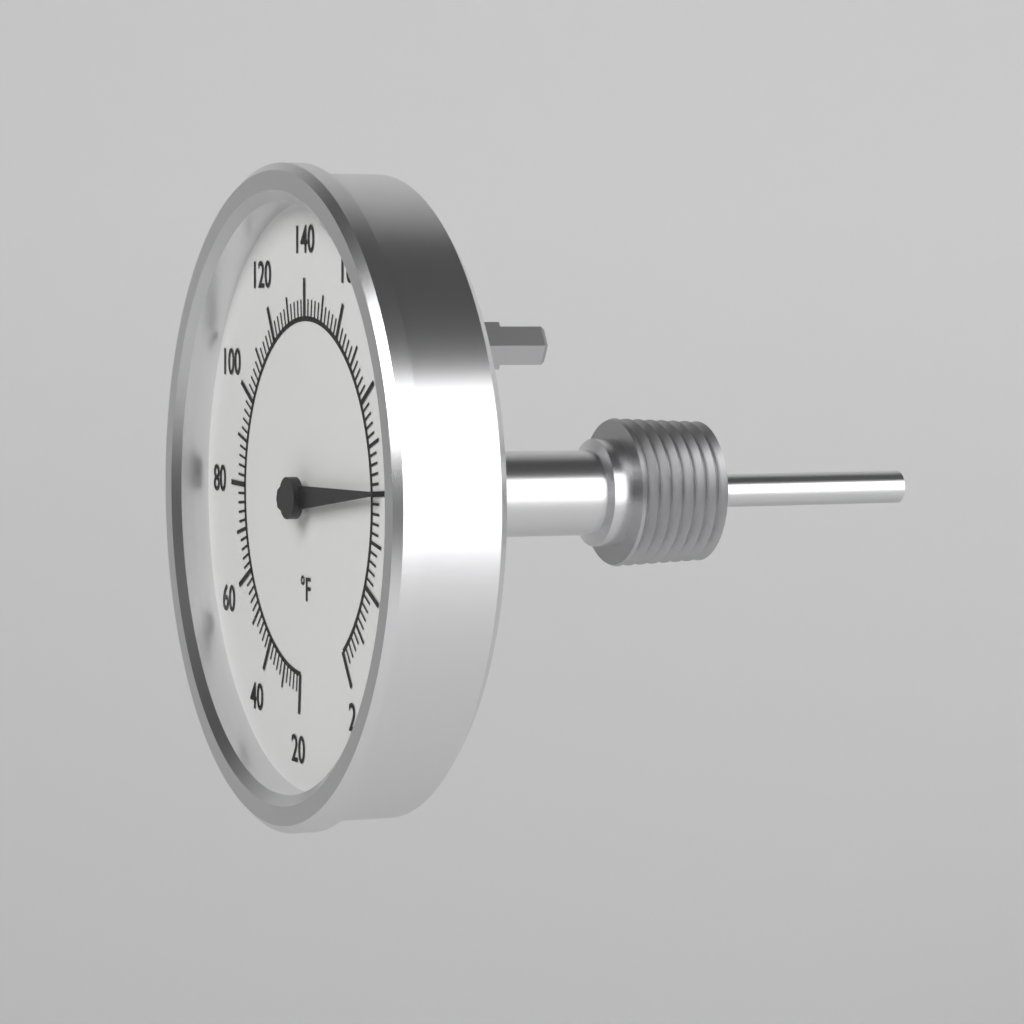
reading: 200 °F
